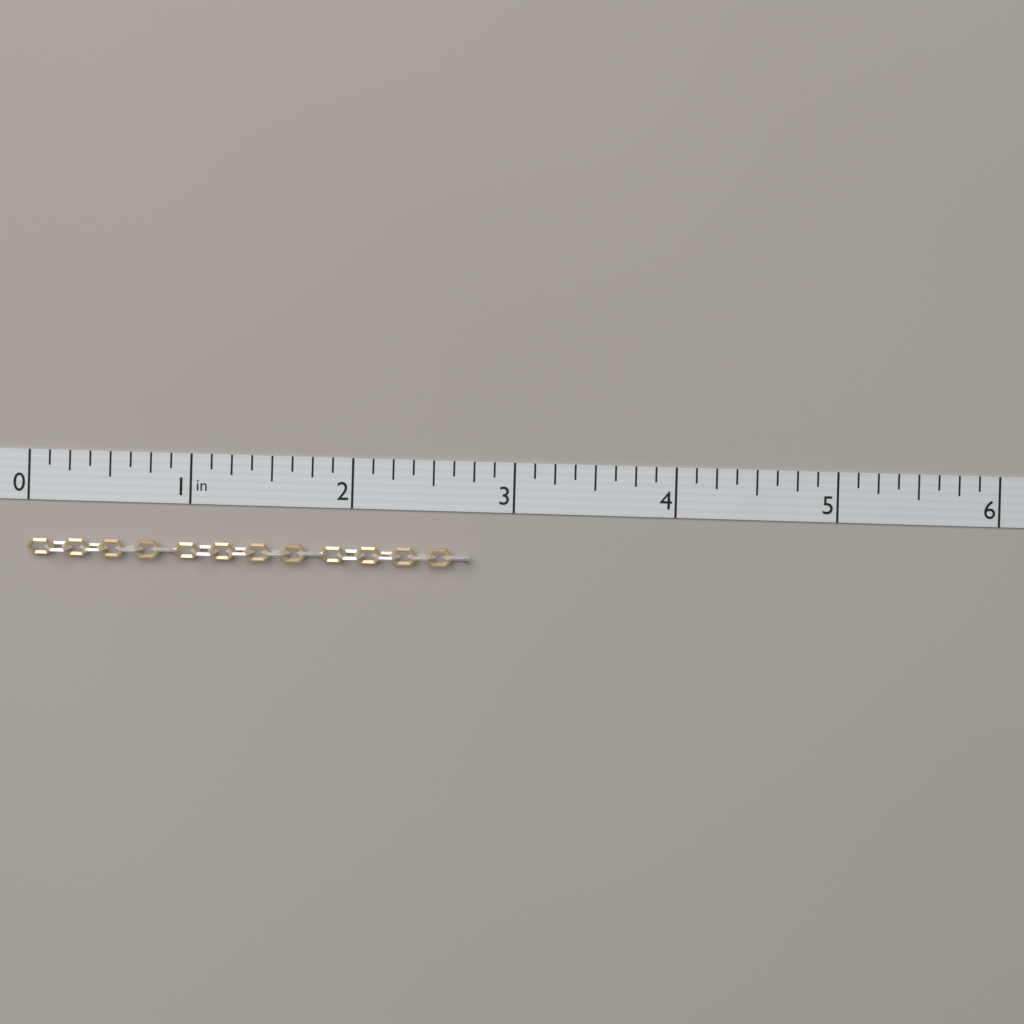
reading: 2.750 in
